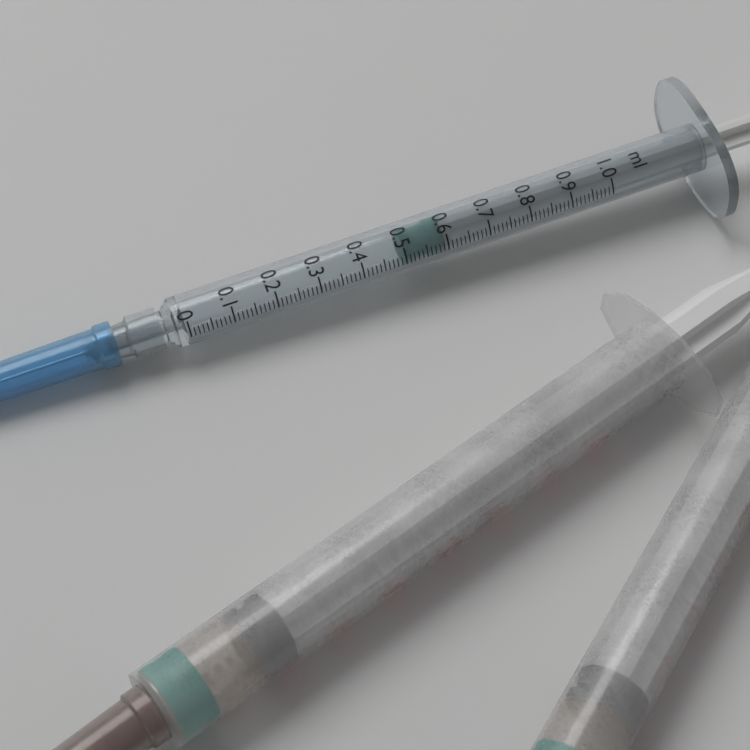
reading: 0.50 ml
